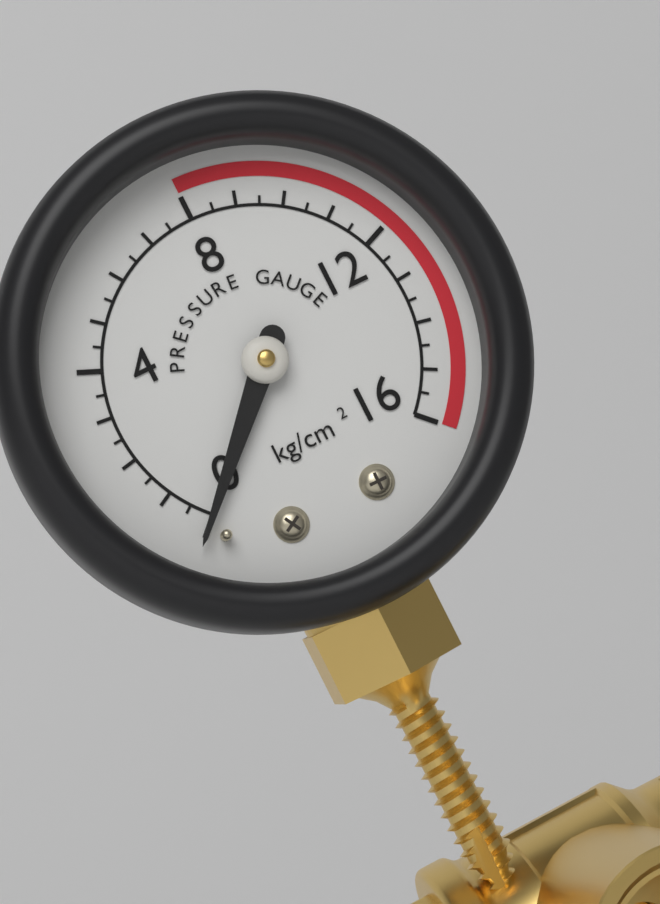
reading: 0.0 kg/cm²
